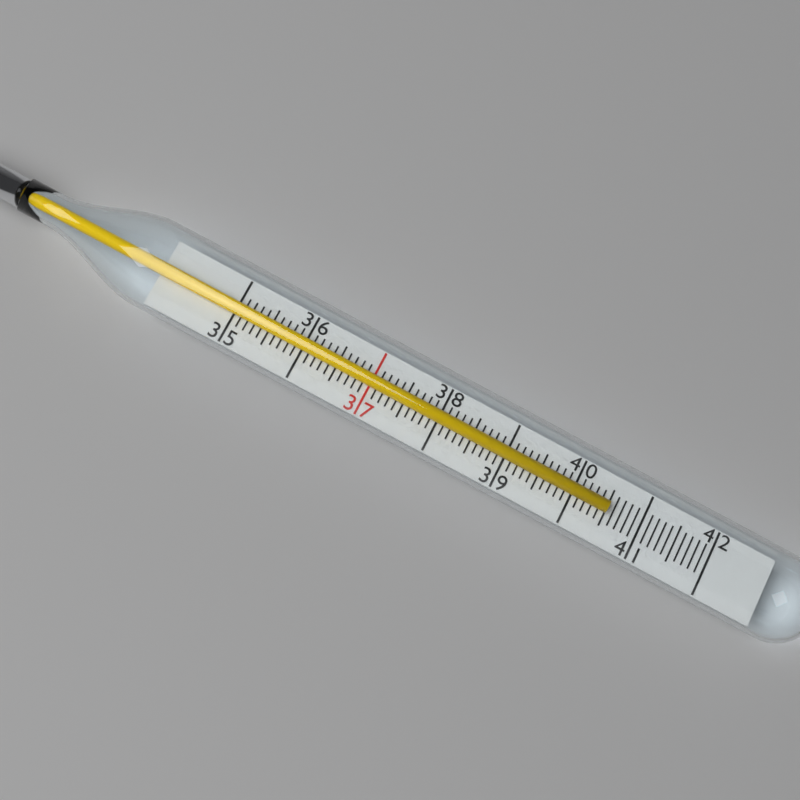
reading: 40.5 (no unit)
